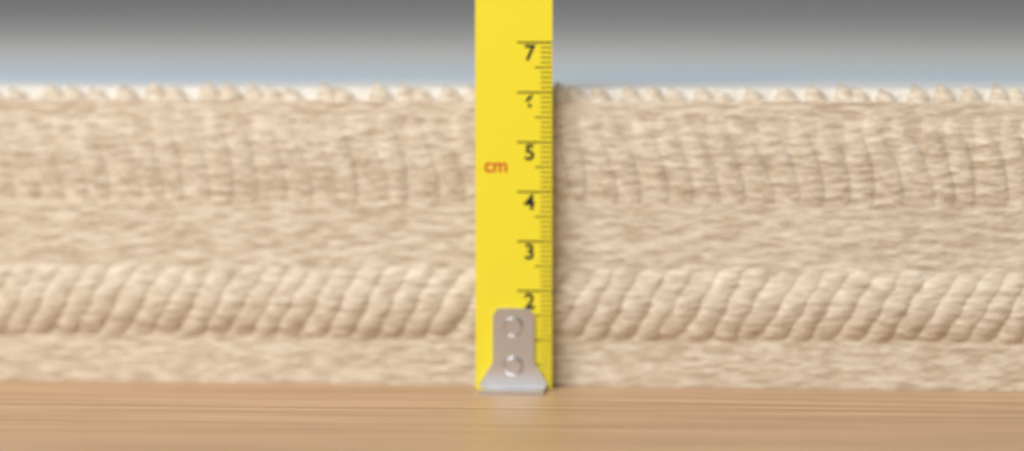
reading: 6.2 cm
